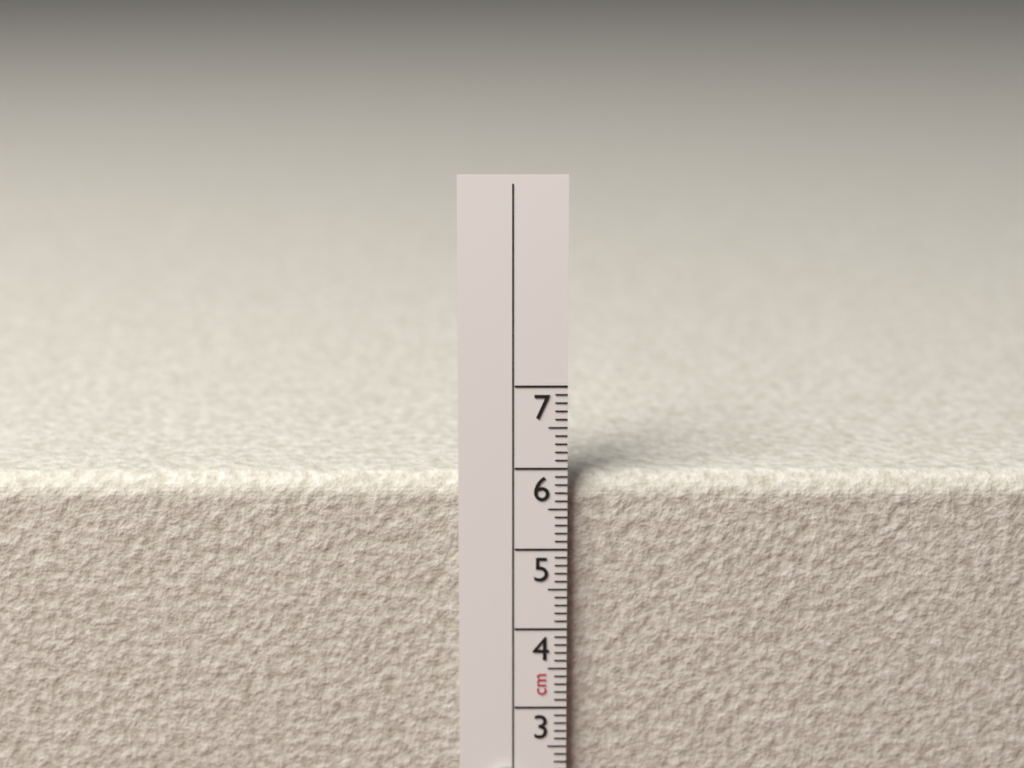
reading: 5.9 cm
